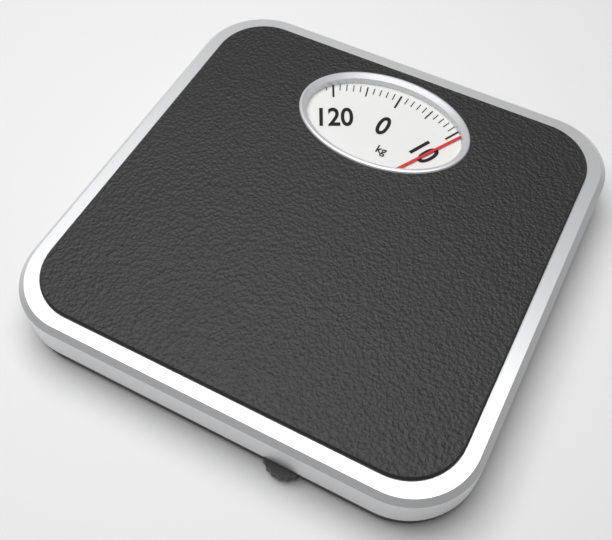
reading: 11 kg
